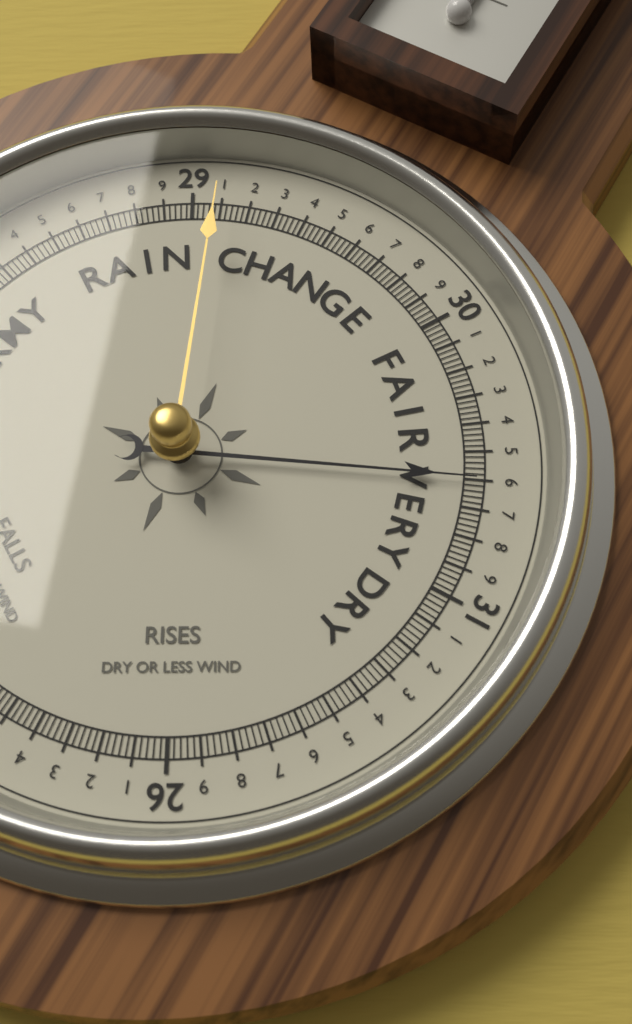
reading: 30.60 (no unit)
